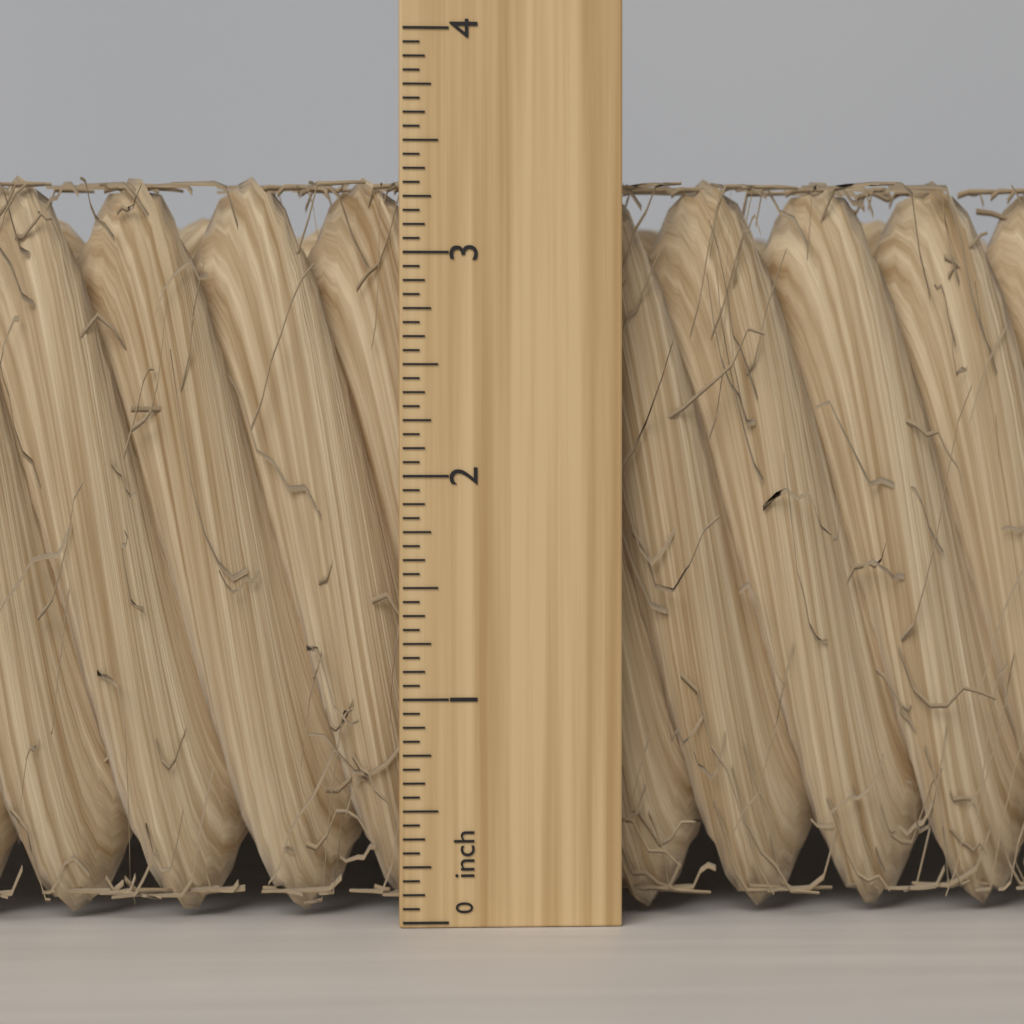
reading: 3.3750 inch
